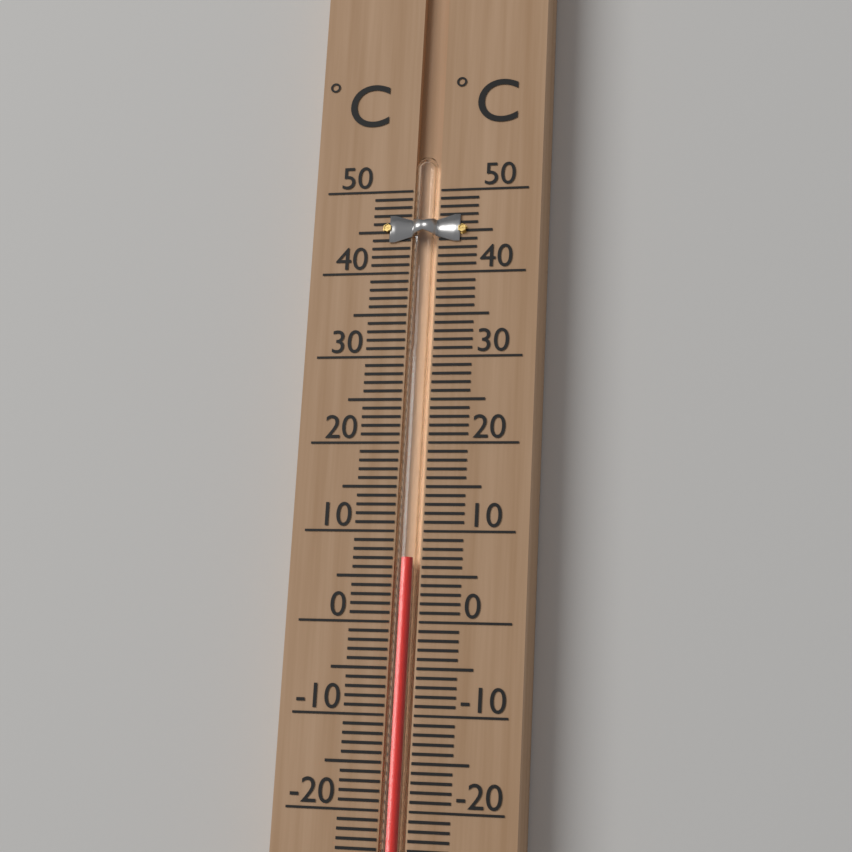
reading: 7 °C
